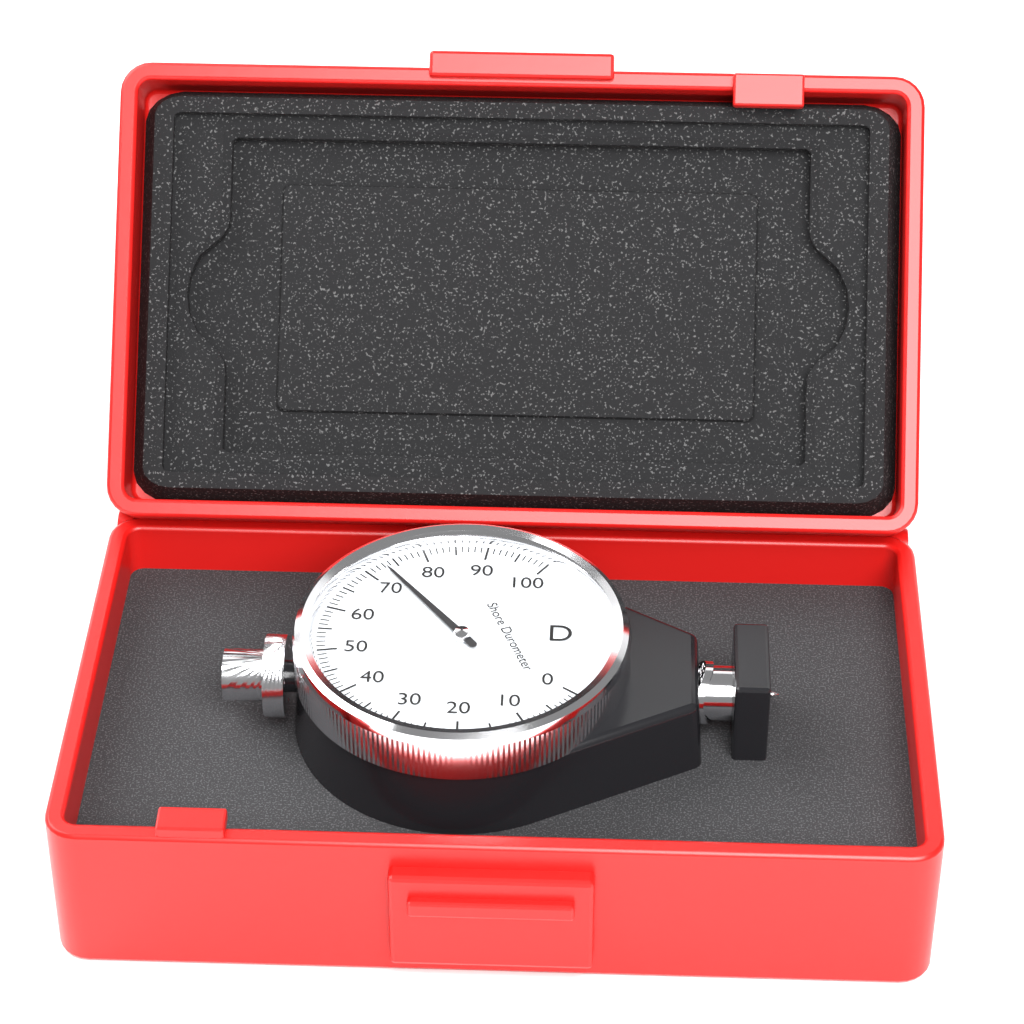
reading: 73 Shore D
